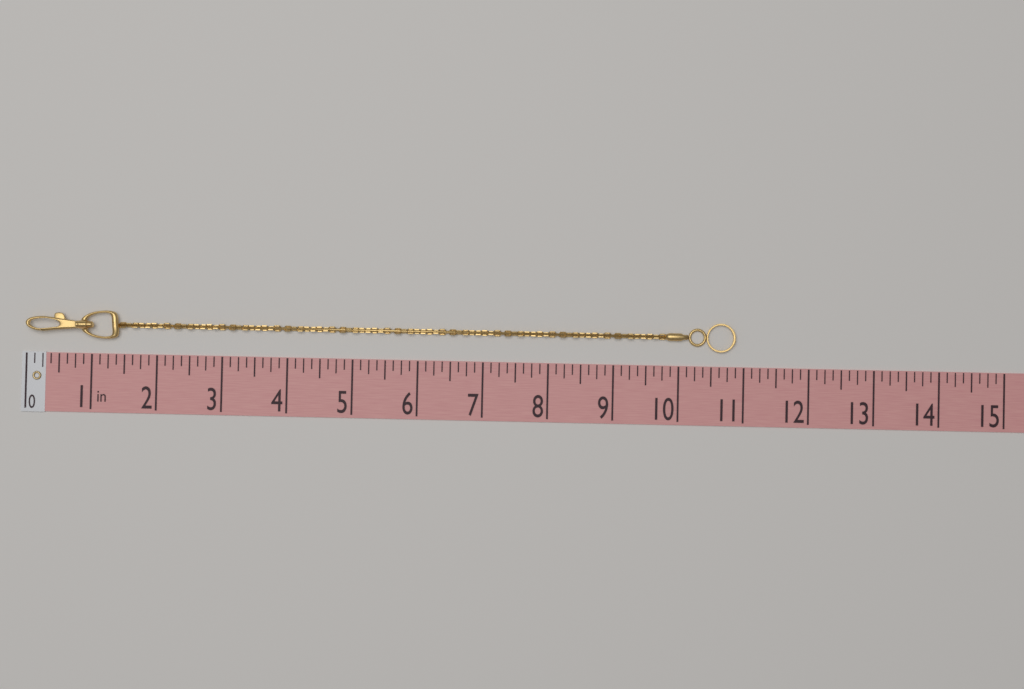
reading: 10.875 in
